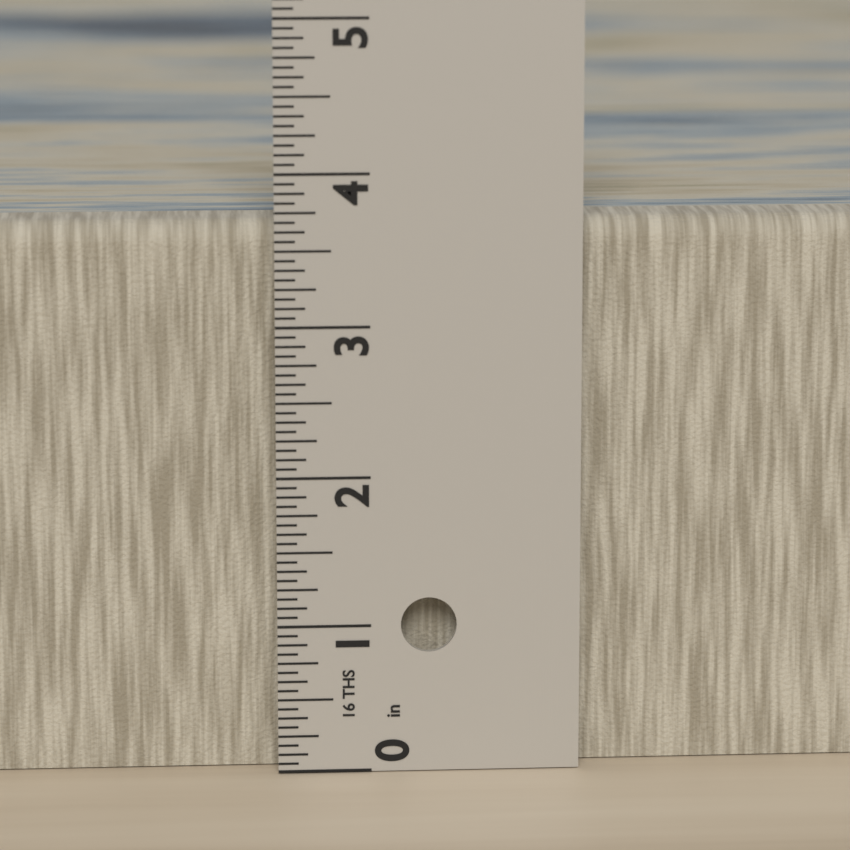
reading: 3.6875 in
